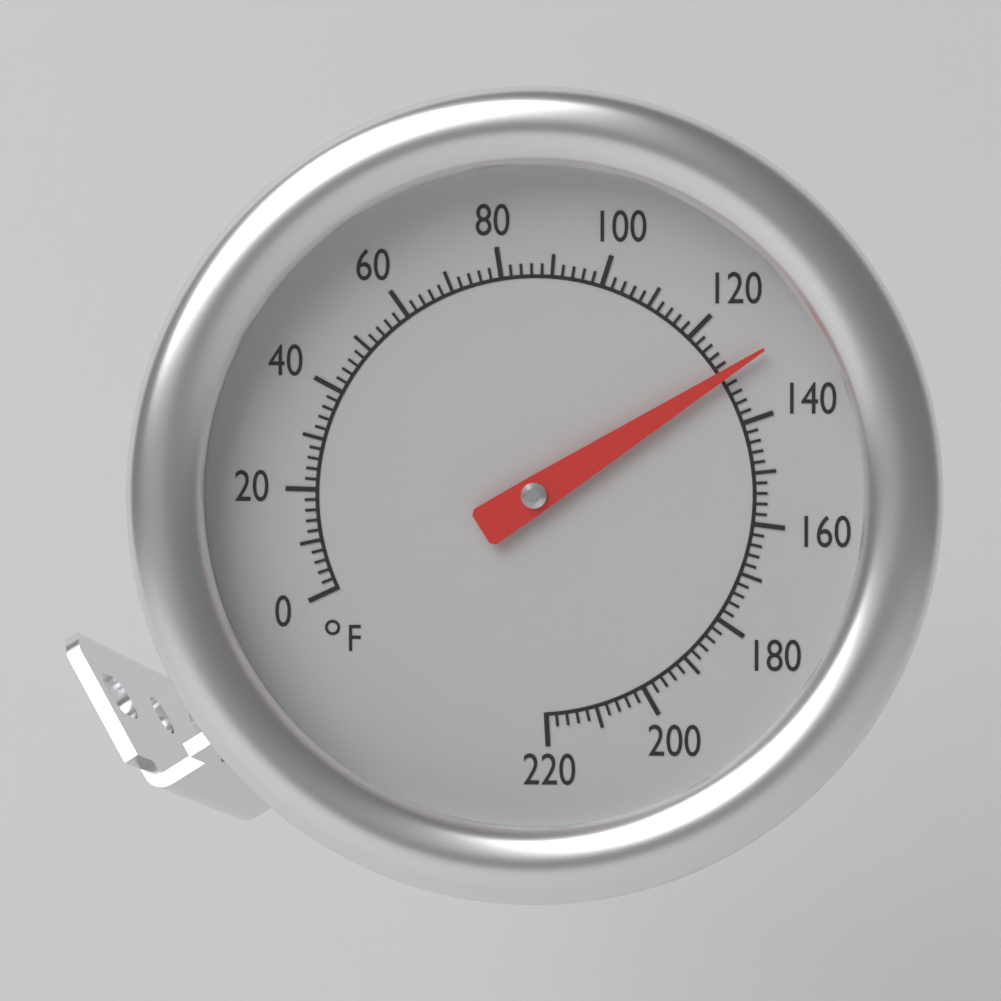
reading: 130 °F
